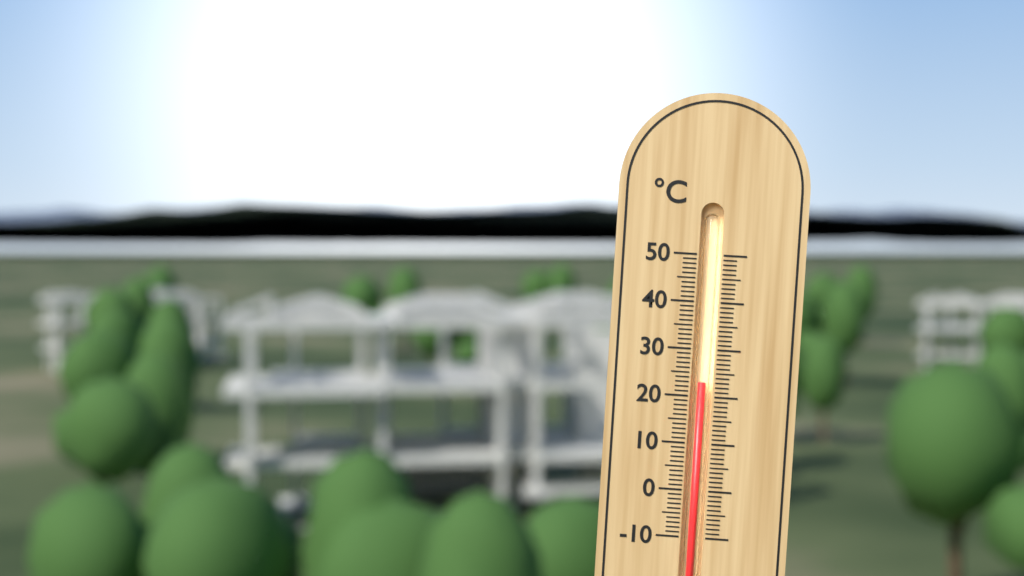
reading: 23 °C
